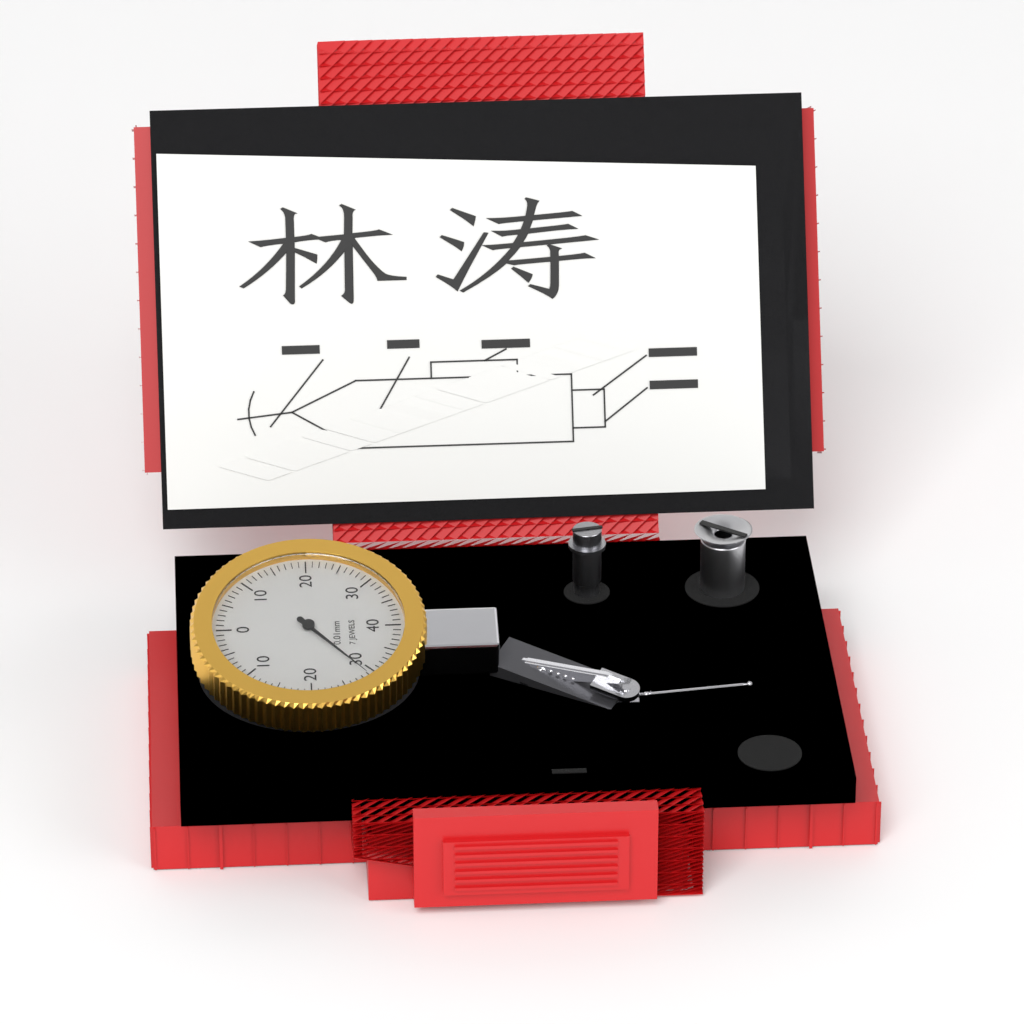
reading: 29 0.01mm
